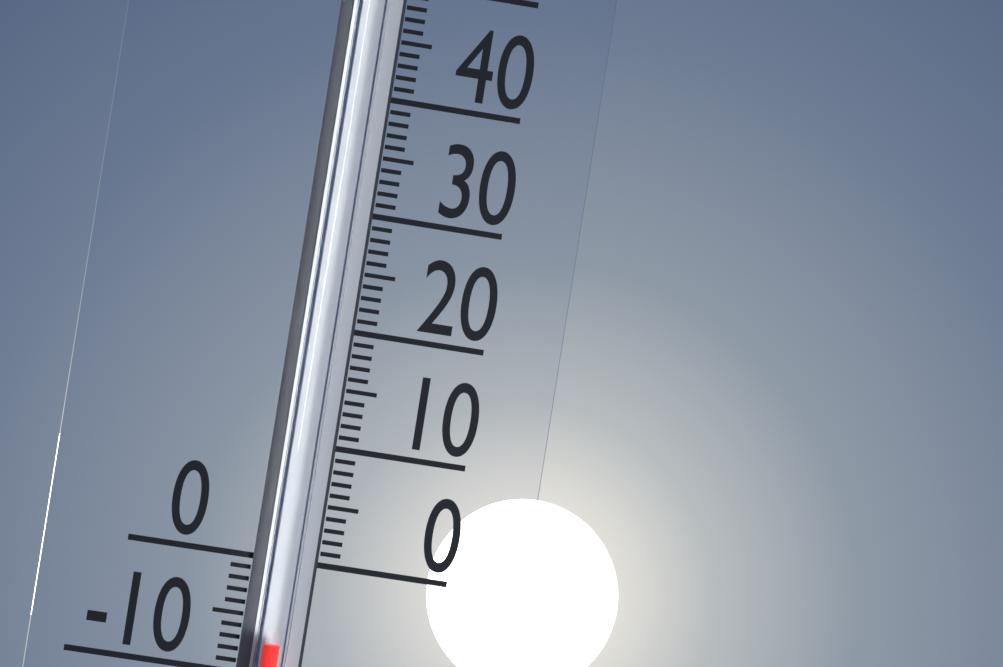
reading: -7 (no unit)
